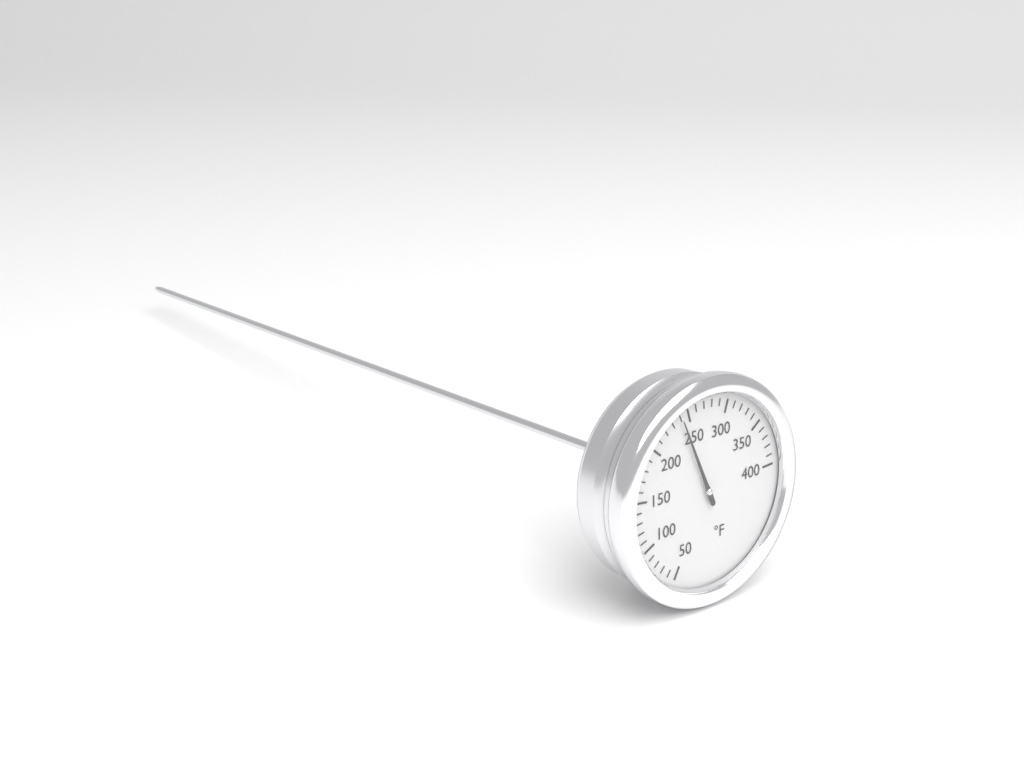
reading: 240 °F
